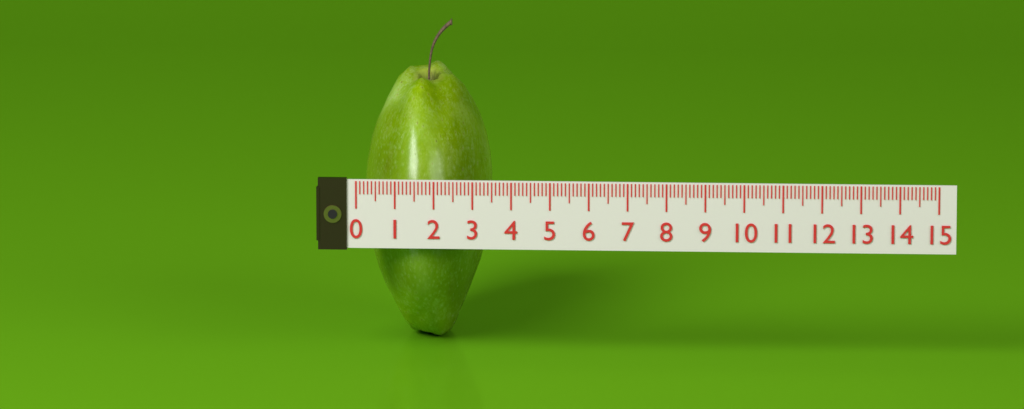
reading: 3.3 (no unit)
